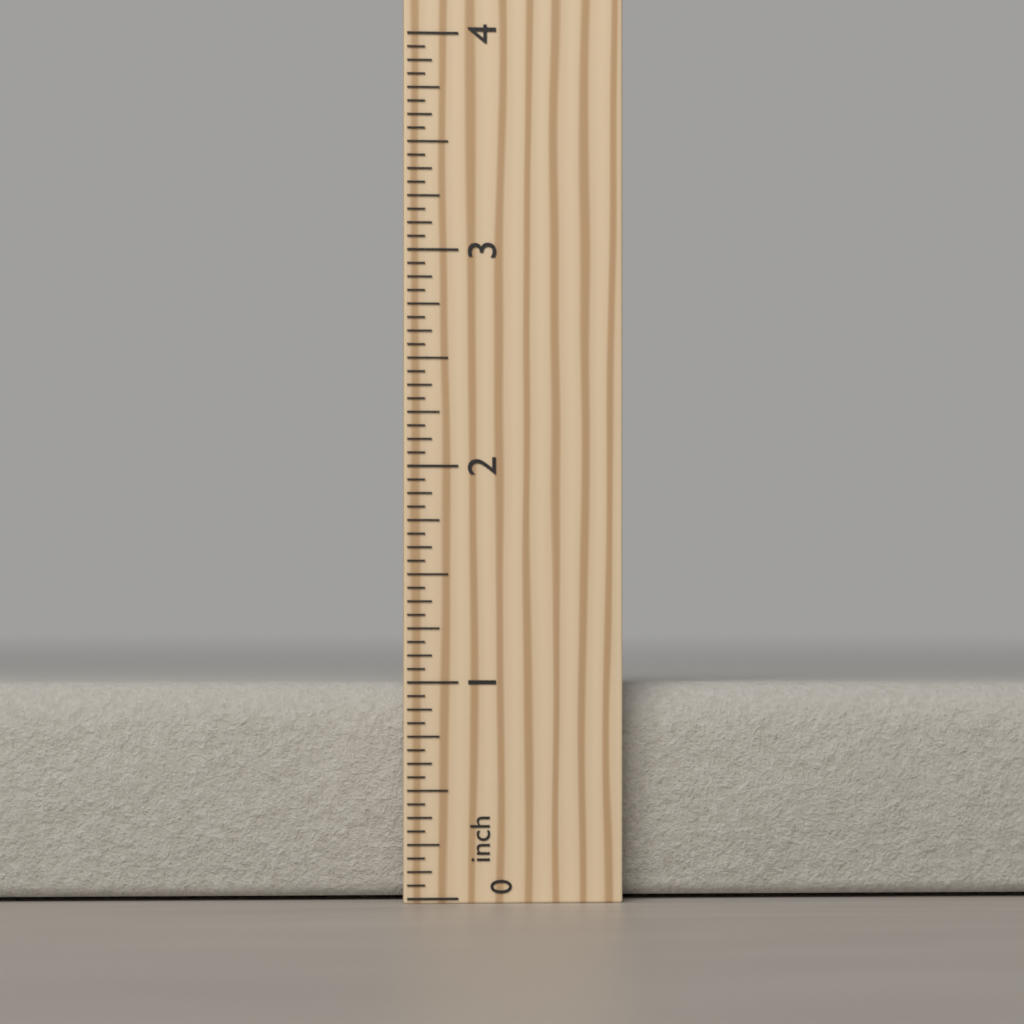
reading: 1.0000 inch
